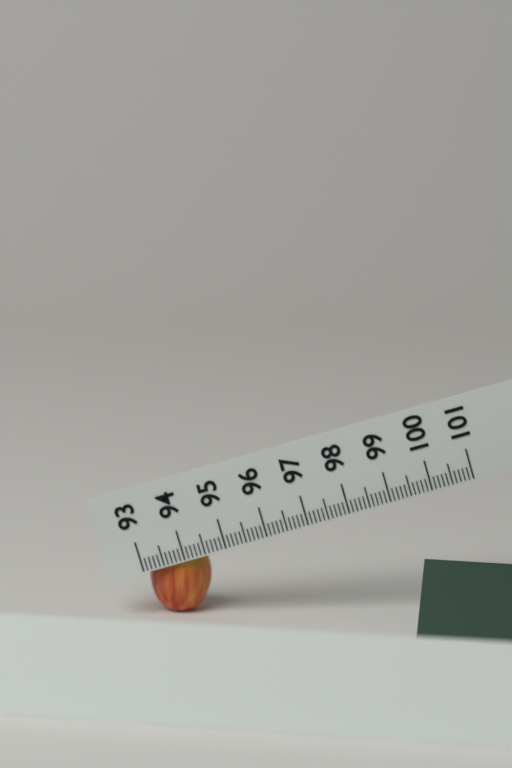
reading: 94.5 (no unit)
